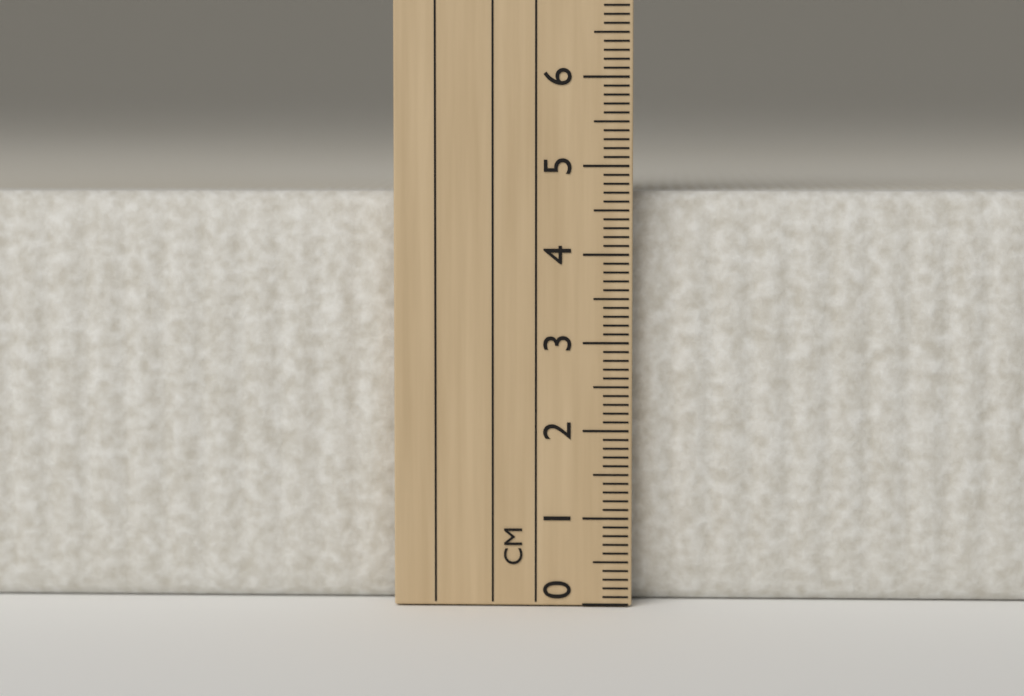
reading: 4.7 cm
